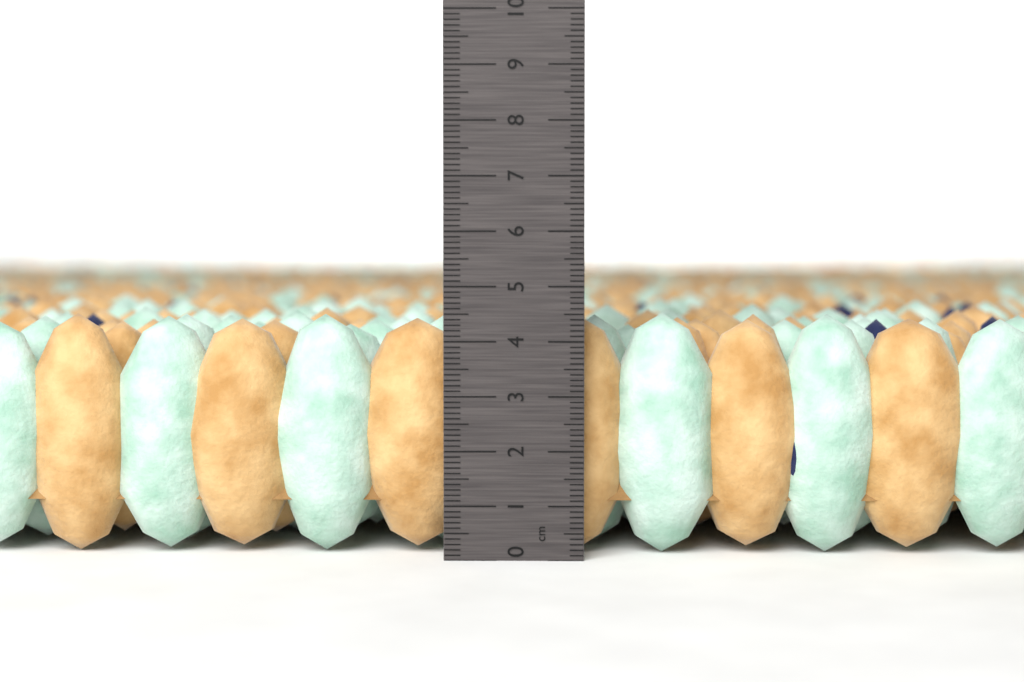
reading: 4.5 cm
